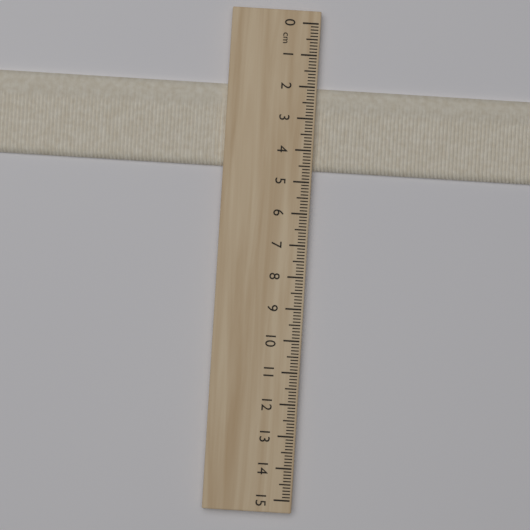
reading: 4.6 cm
